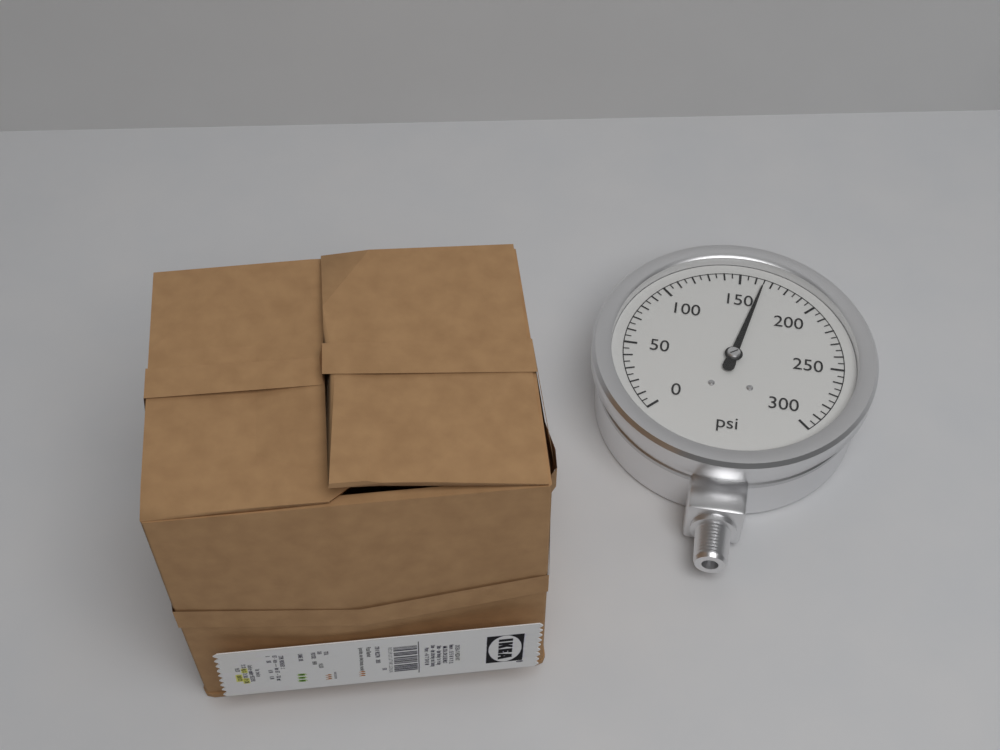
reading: 165 psi
